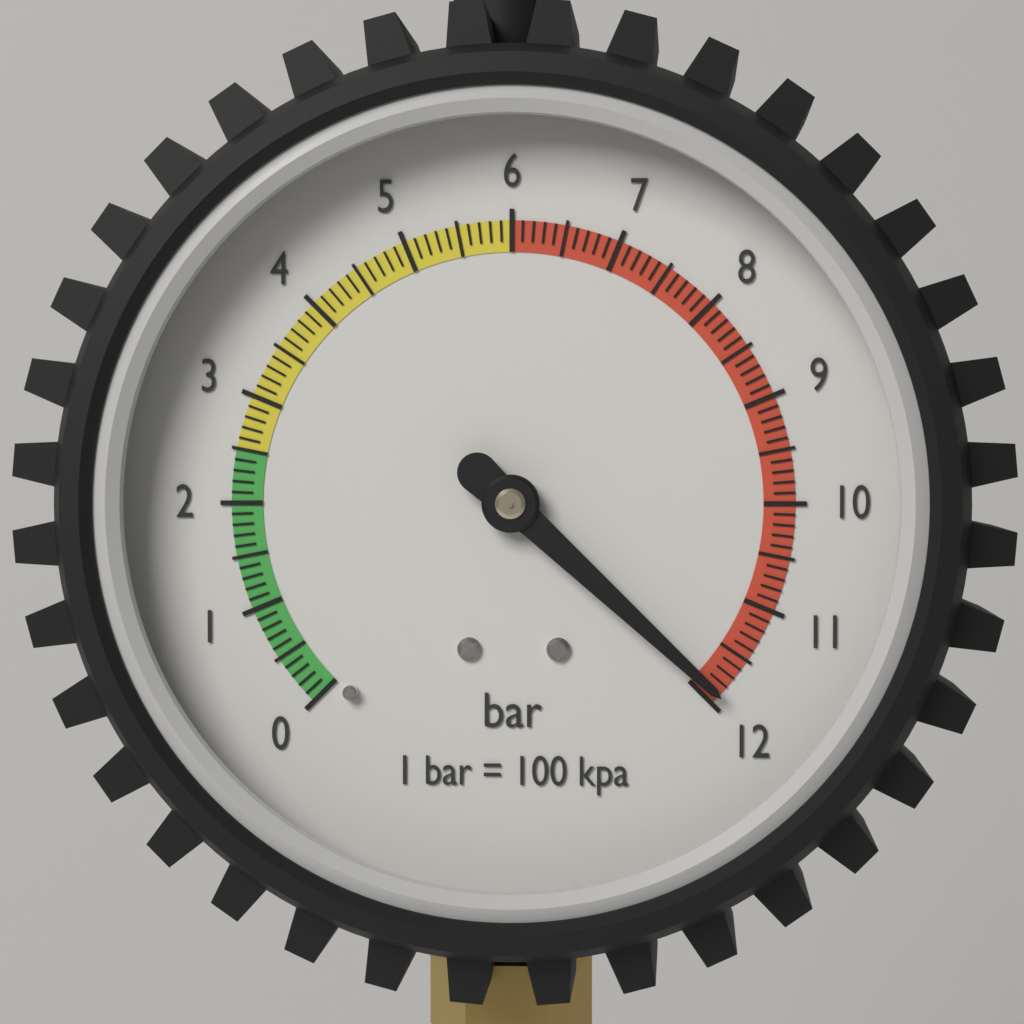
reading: 11.9 bar
